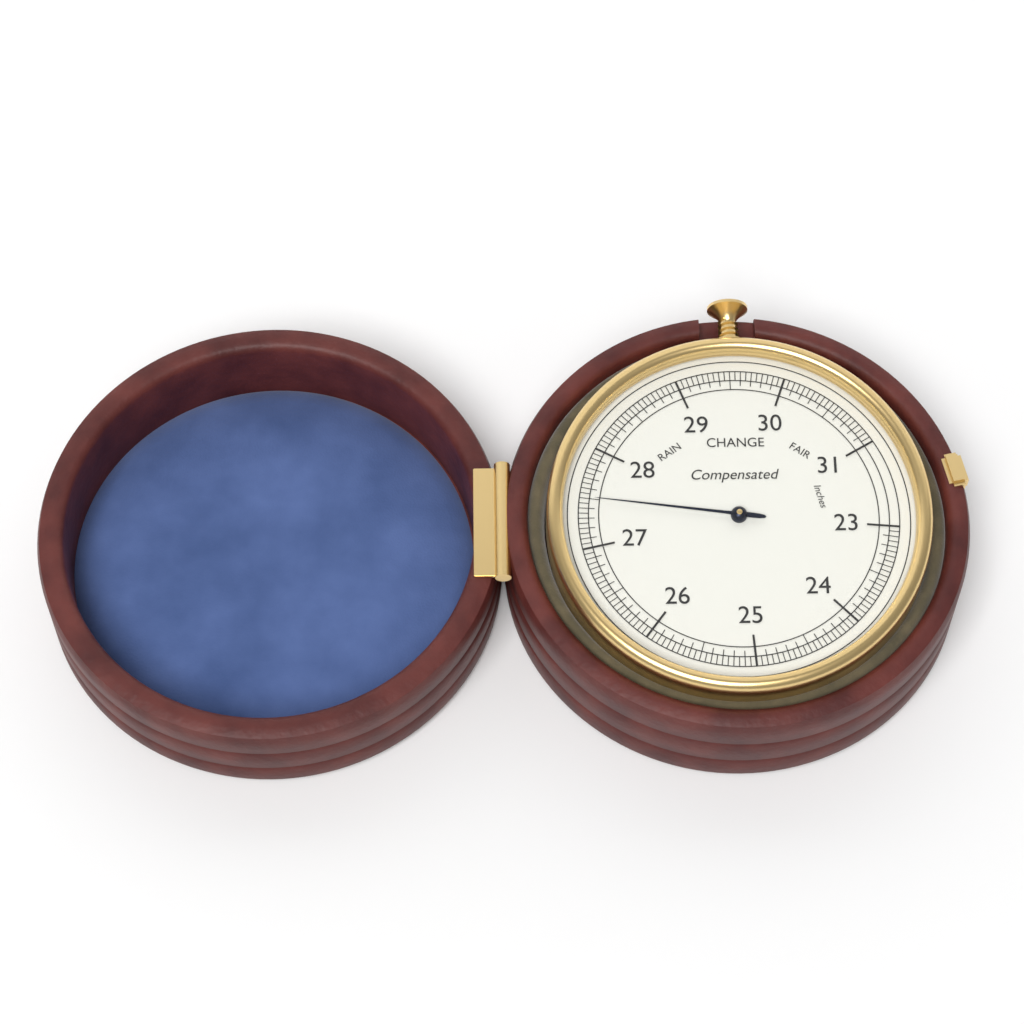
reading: 27.50 inches
